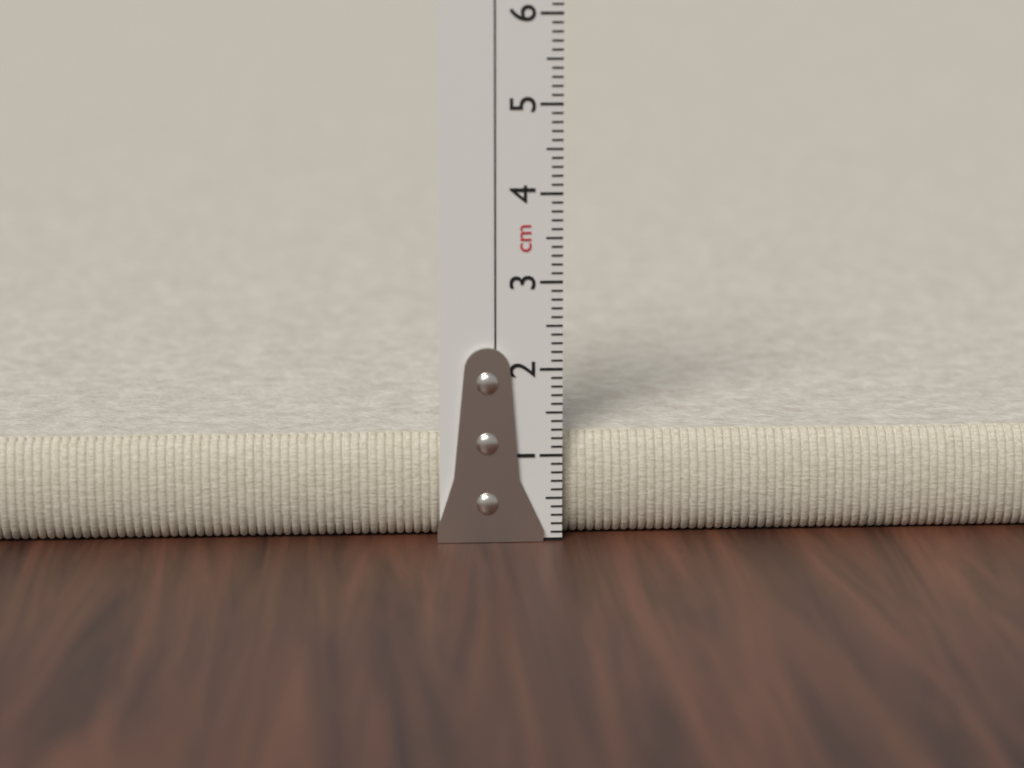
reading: 1.2 cm
